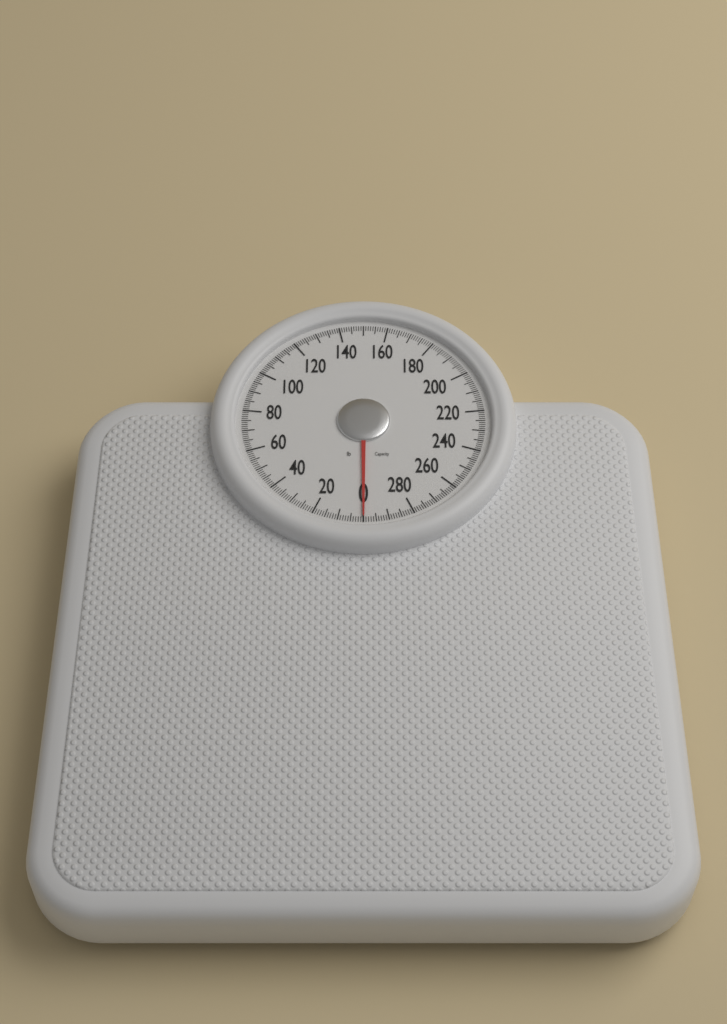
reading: 0 lb
